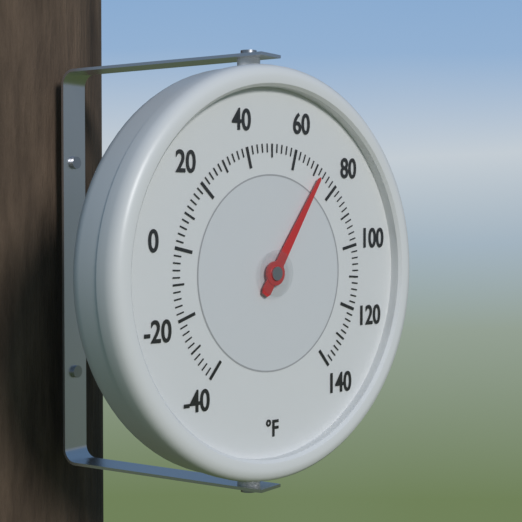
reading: 72 °F
